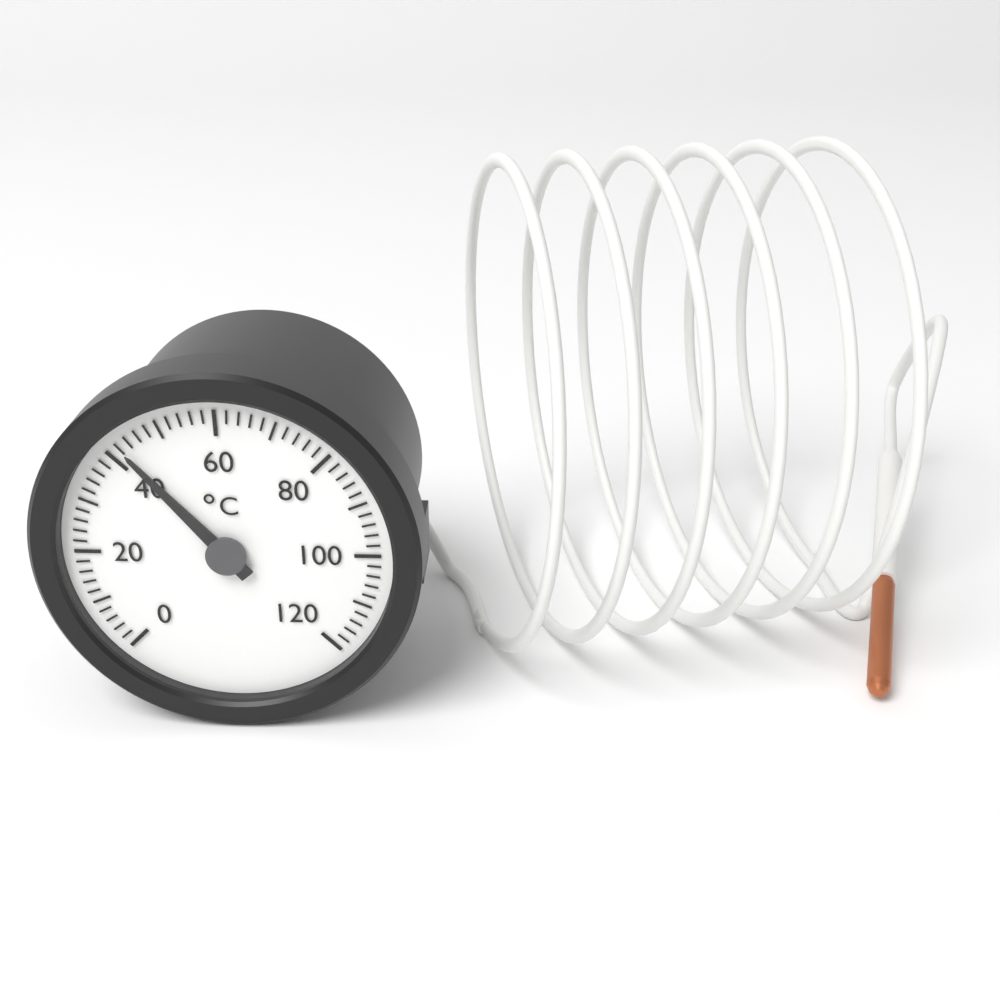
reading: 42 °C
